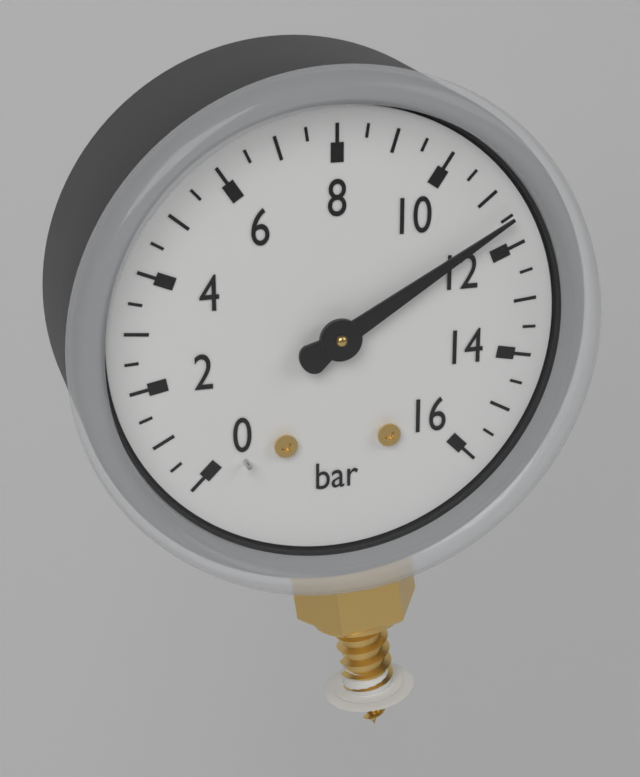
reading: 11.5 bar
